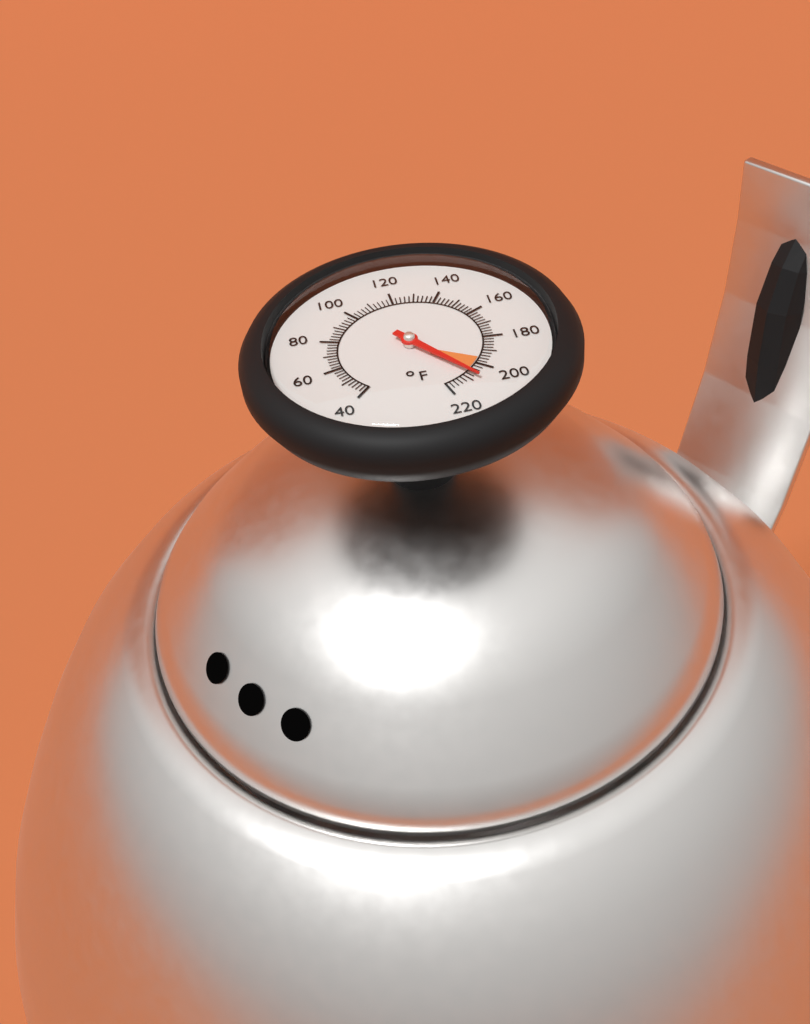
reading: 208 °F
